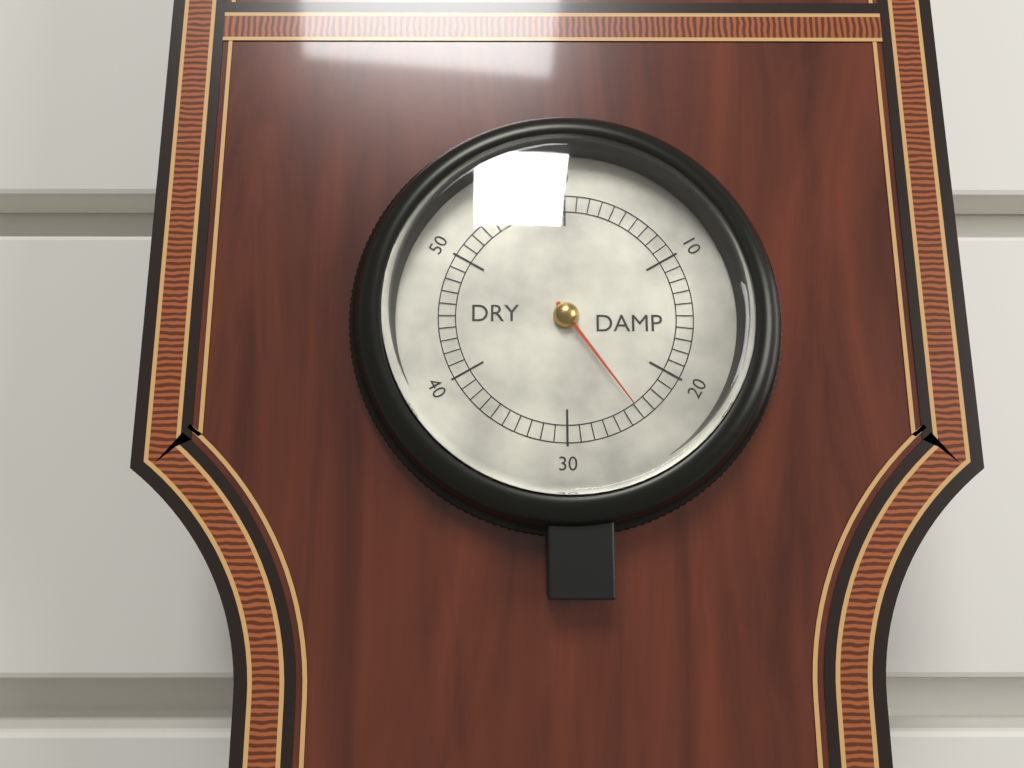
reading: 24 (no unit)
